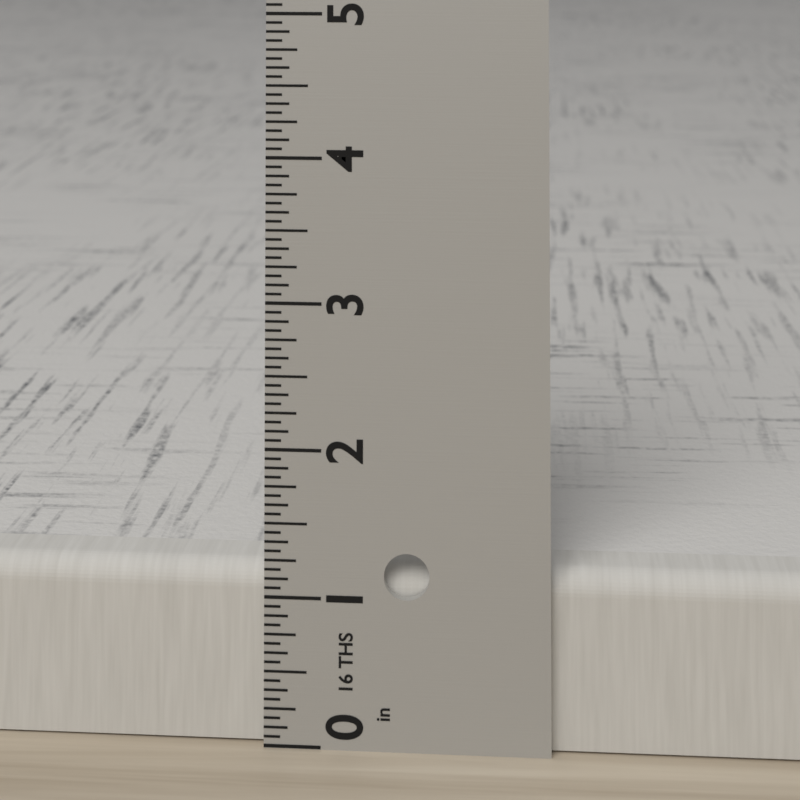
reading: 1.1875 in
